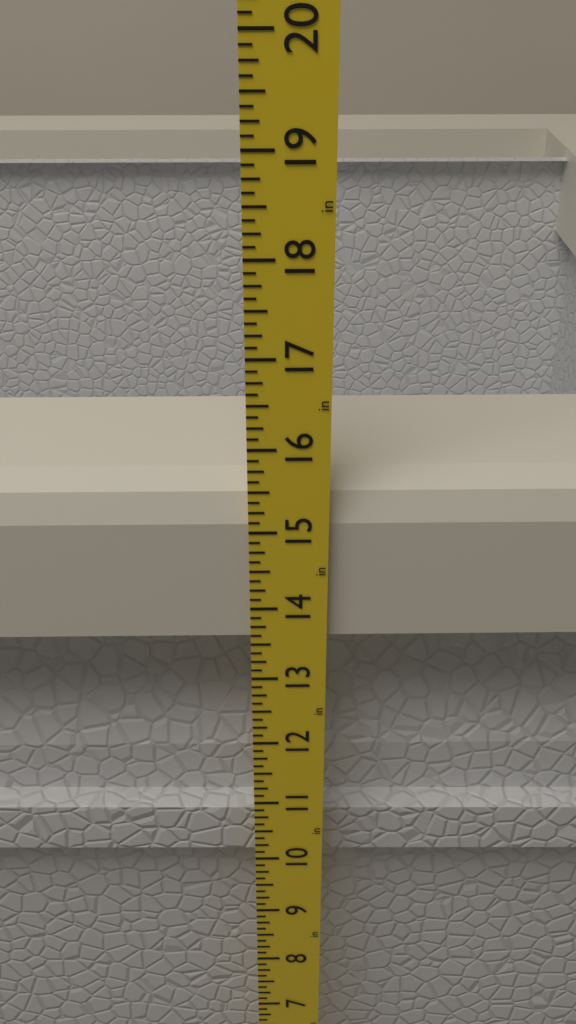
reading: 15.500 in
